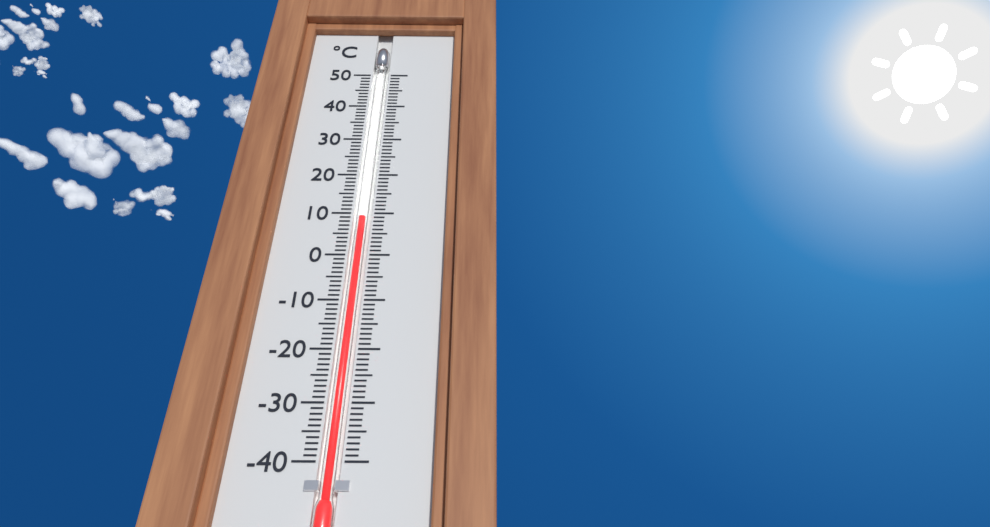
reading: 9 °C
